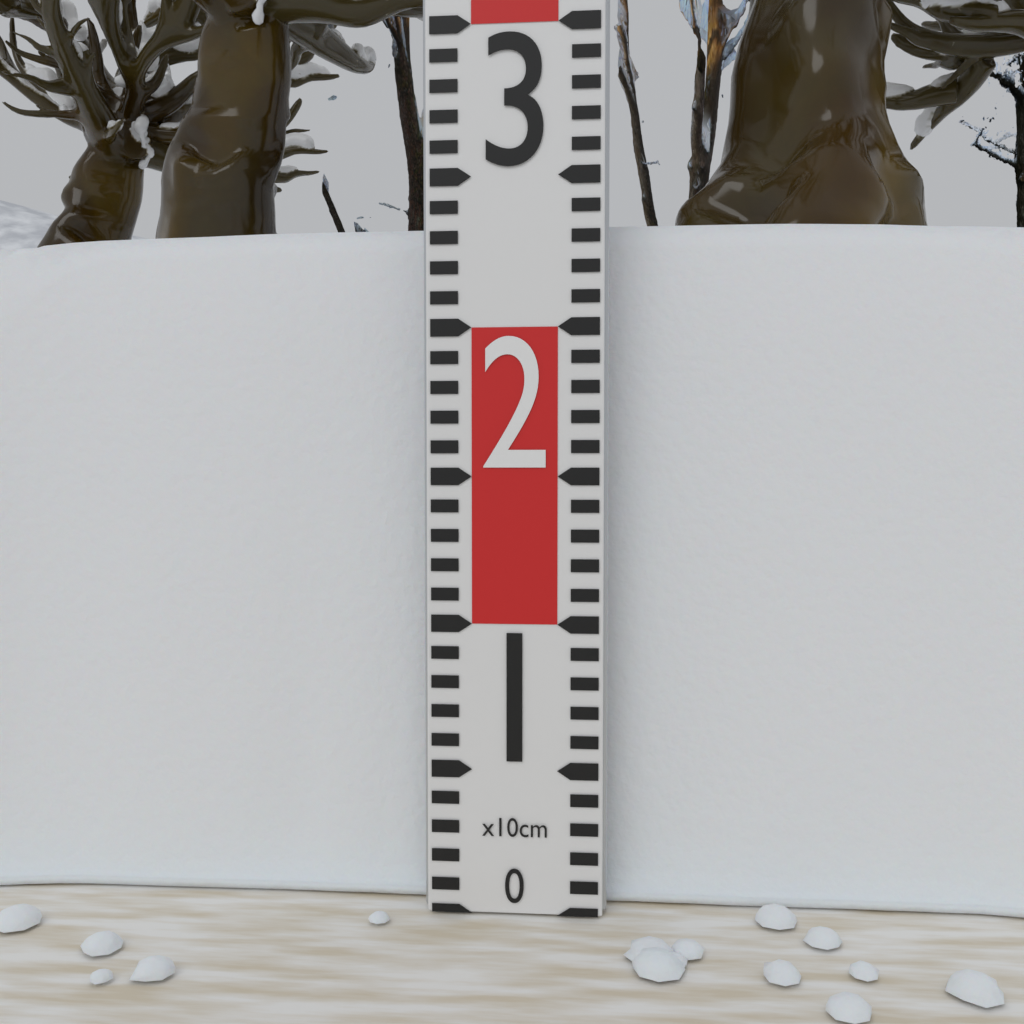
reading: 24 cm
